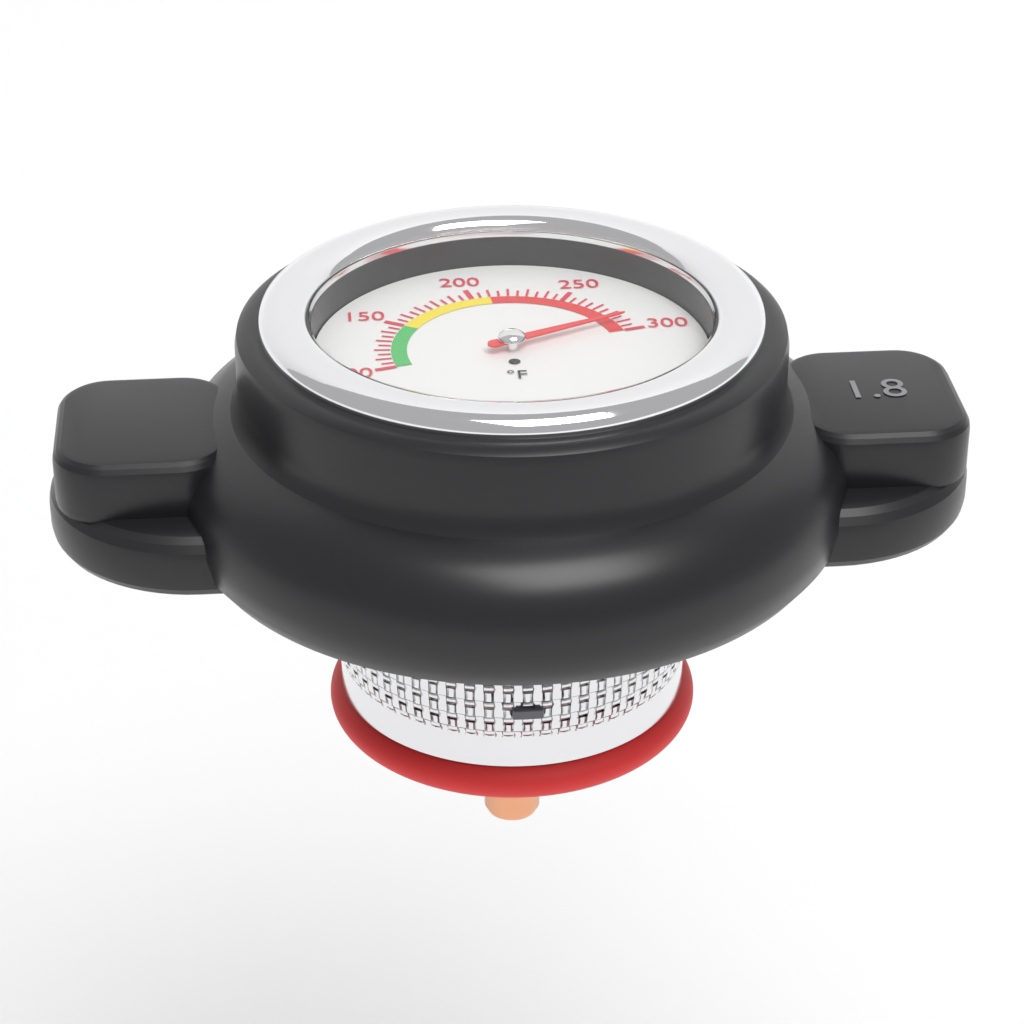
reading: 290 °F
